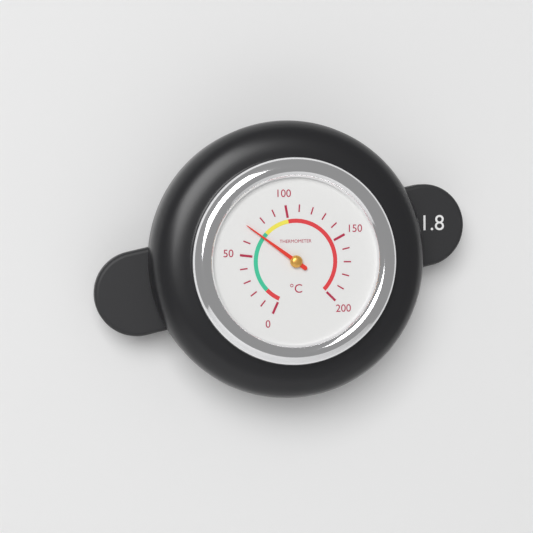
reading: 70 °C
